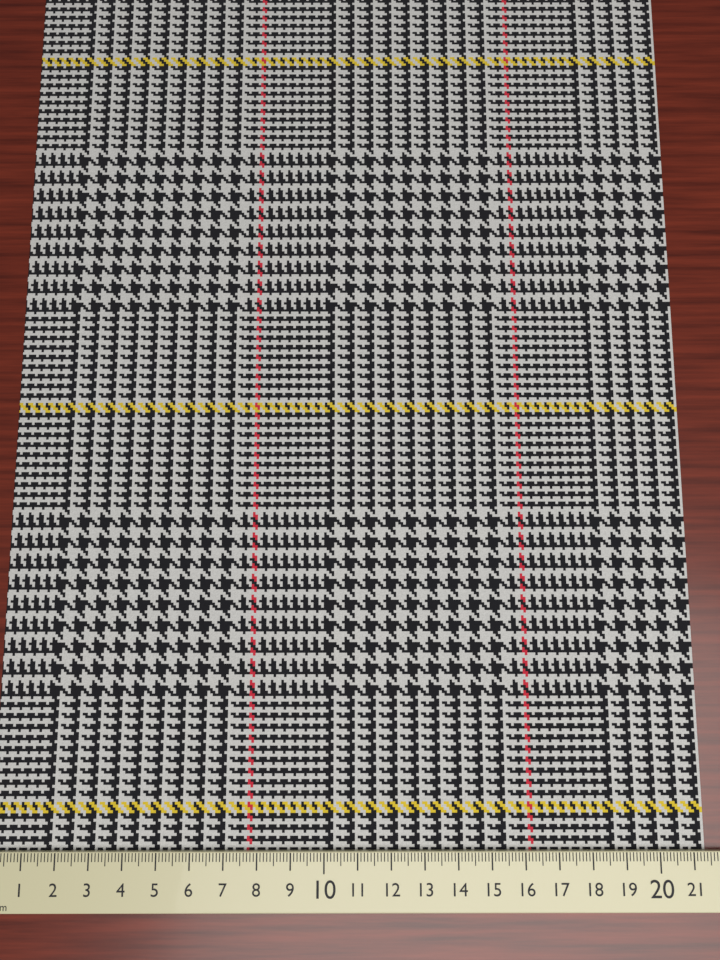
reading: 21.4 cm
